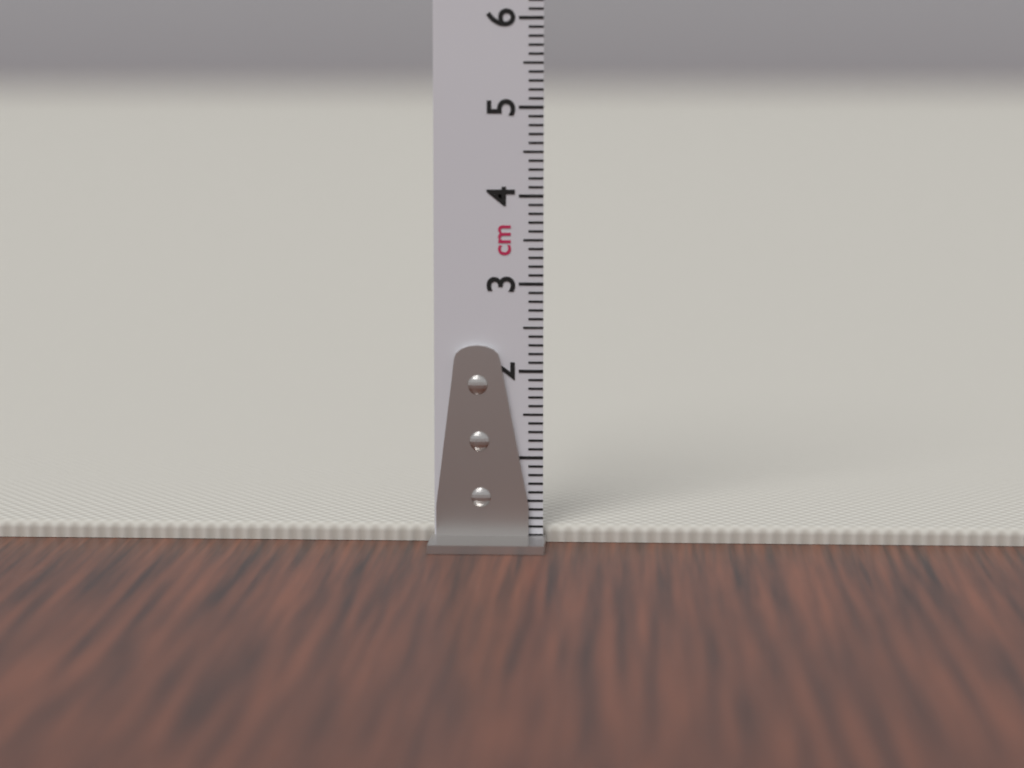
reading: 0.2 cm
